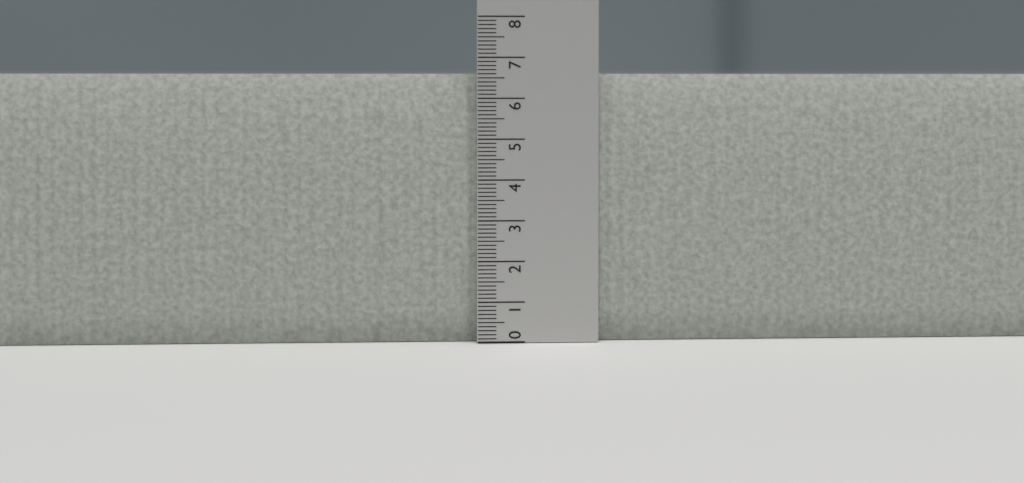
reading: 6.6 (no unit)
